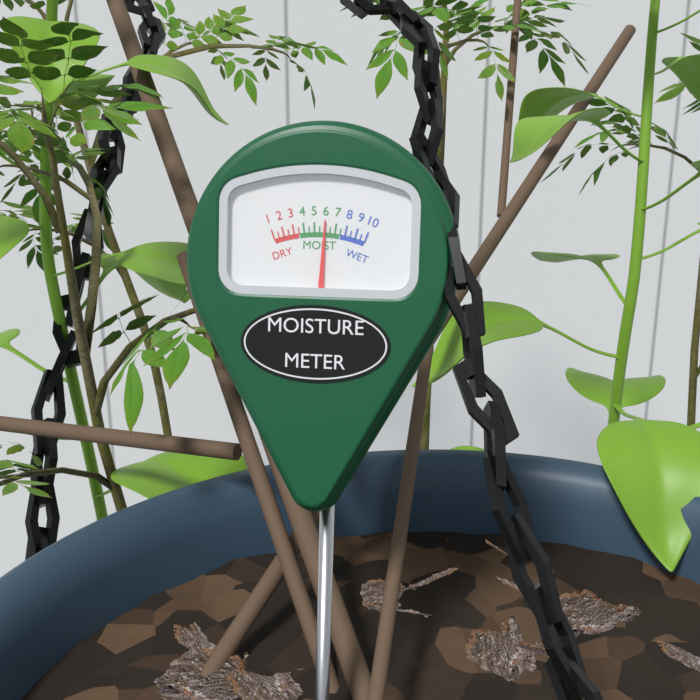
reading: 6.0 (no unit)
